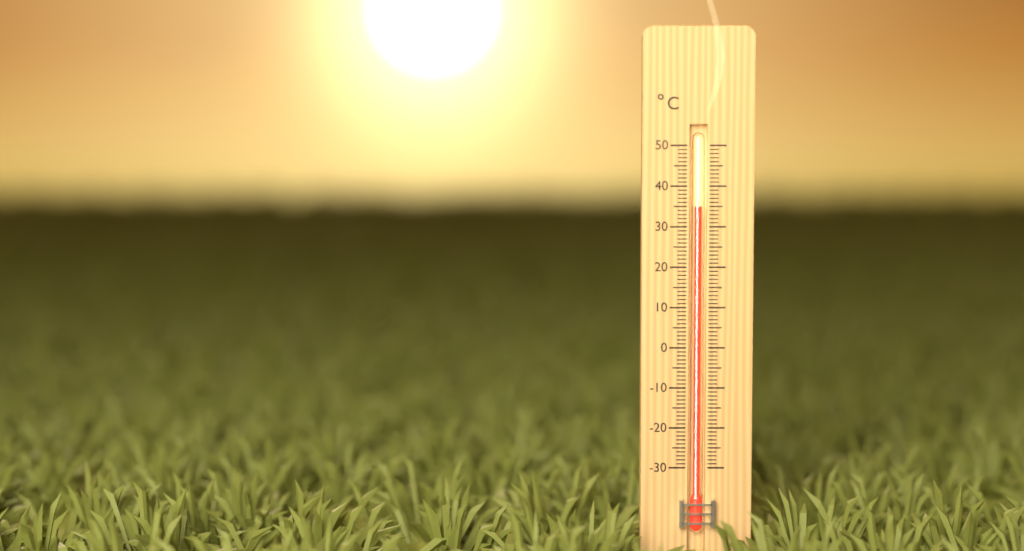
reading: 35 °C
